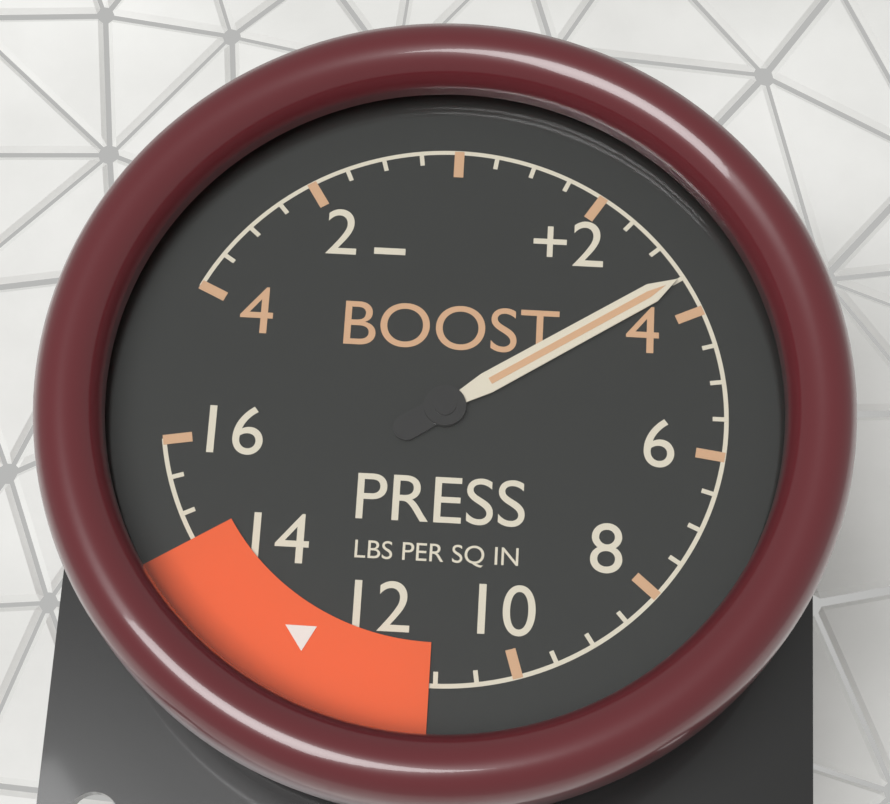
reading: 3.5 psi
